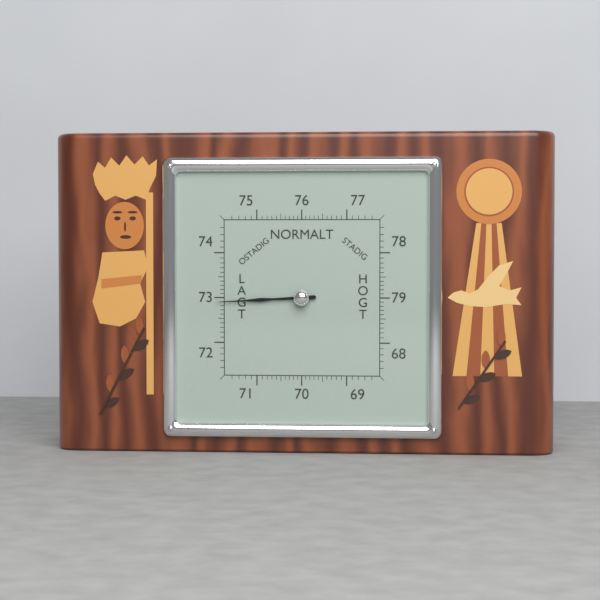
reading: 72.9 (no unit)
